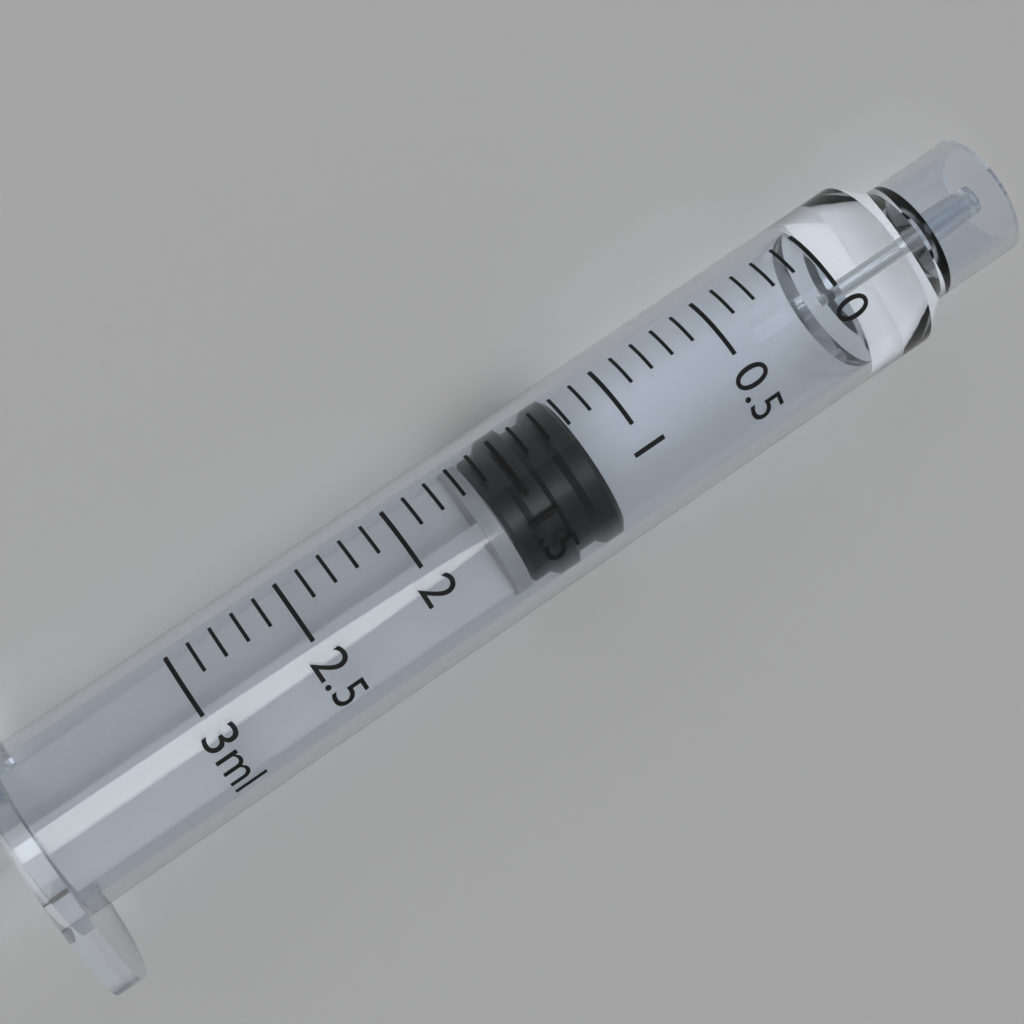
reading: 1.2 ml
